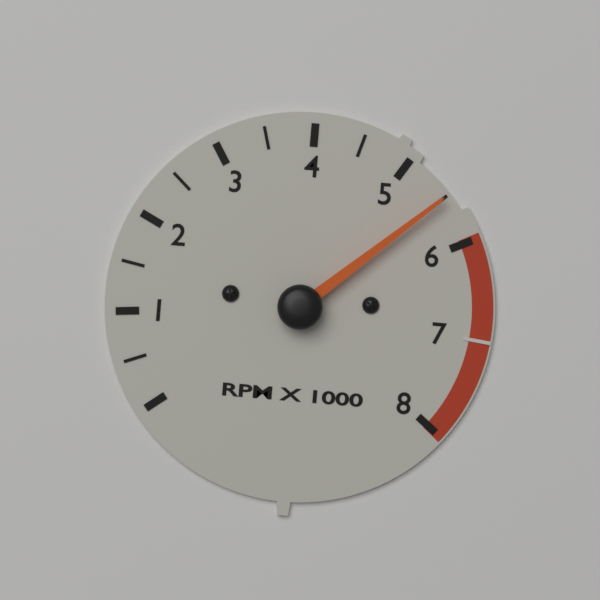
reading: 5500 RPM
